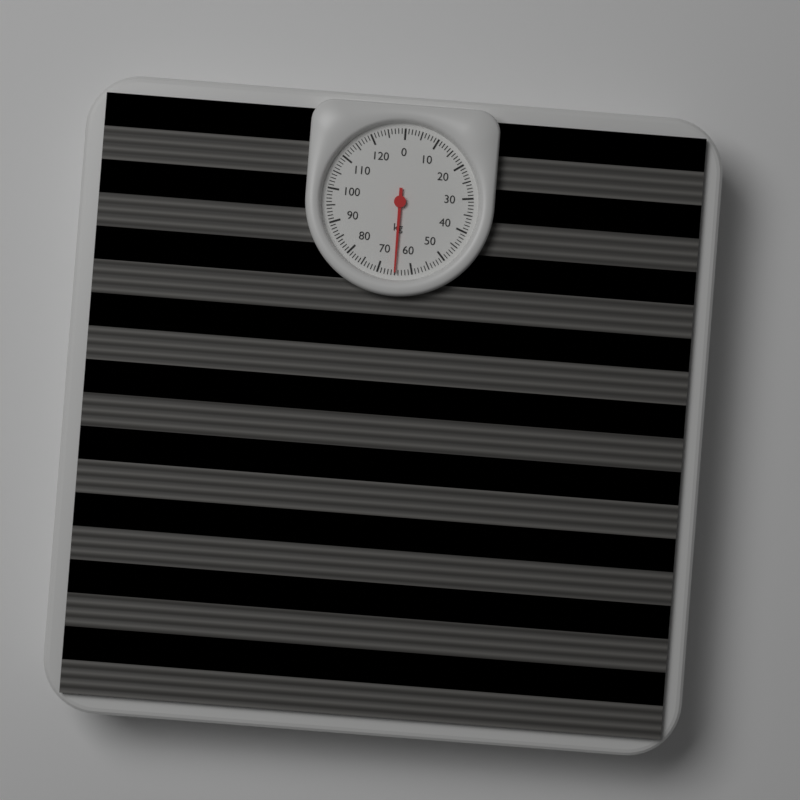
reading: 65 kg
